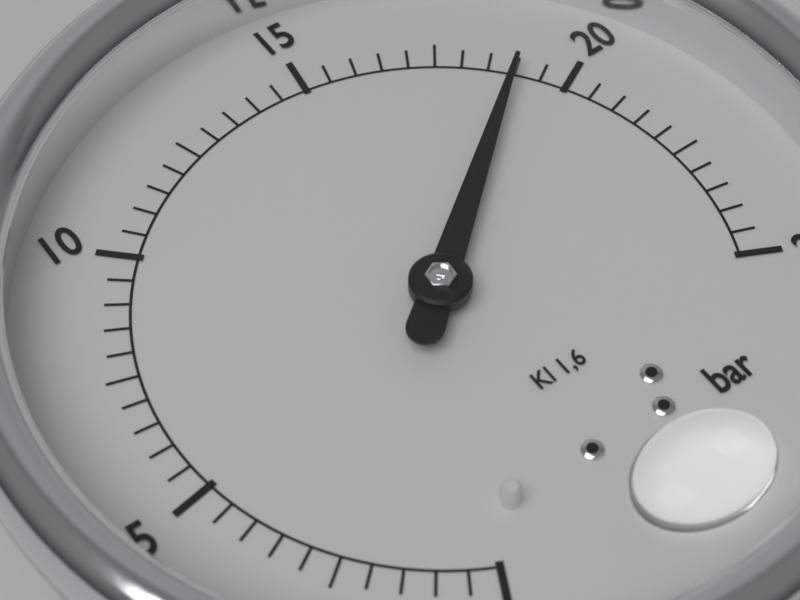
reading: 19.0 bar
